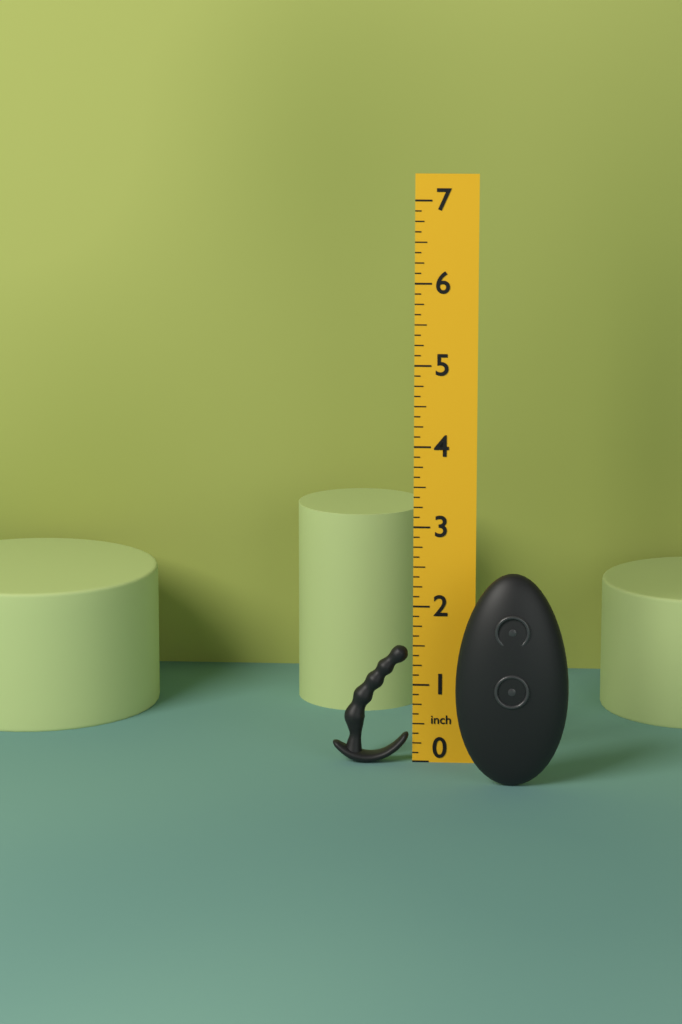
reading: 1.500 in
